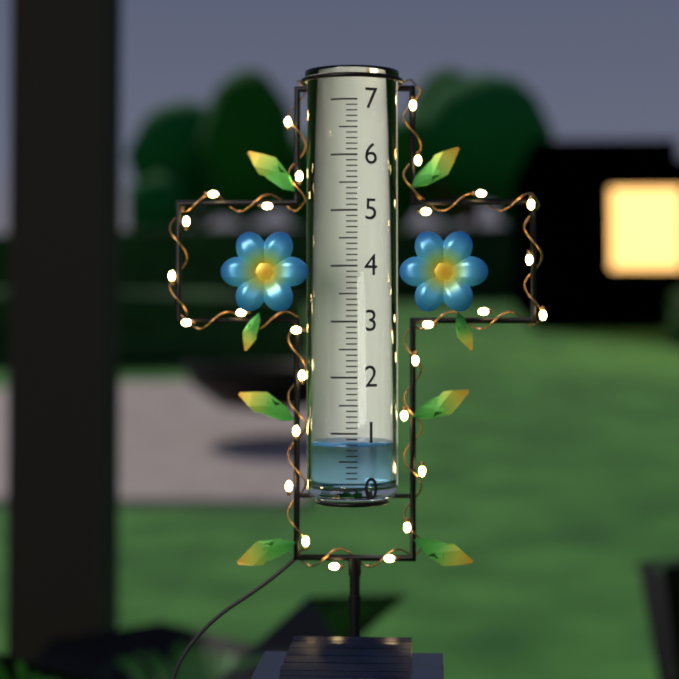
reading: 0.8 (no unit)
